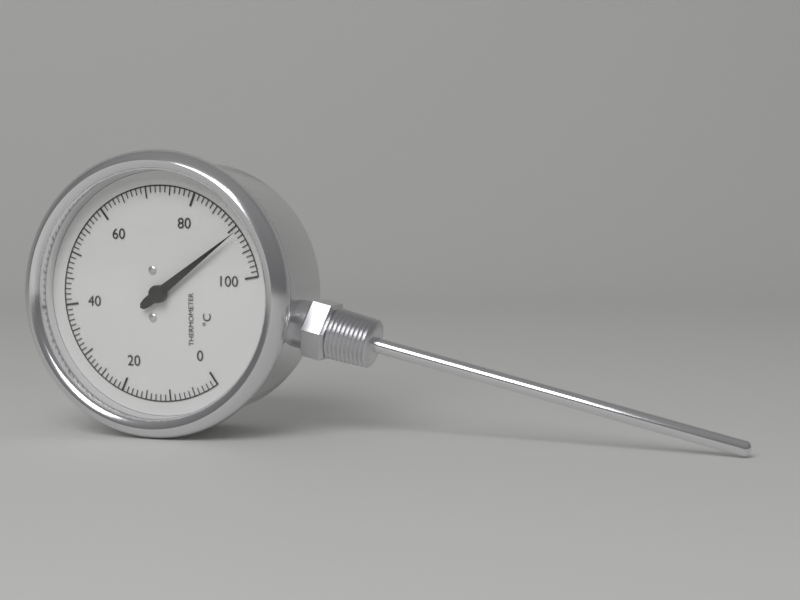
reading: 91 °C
